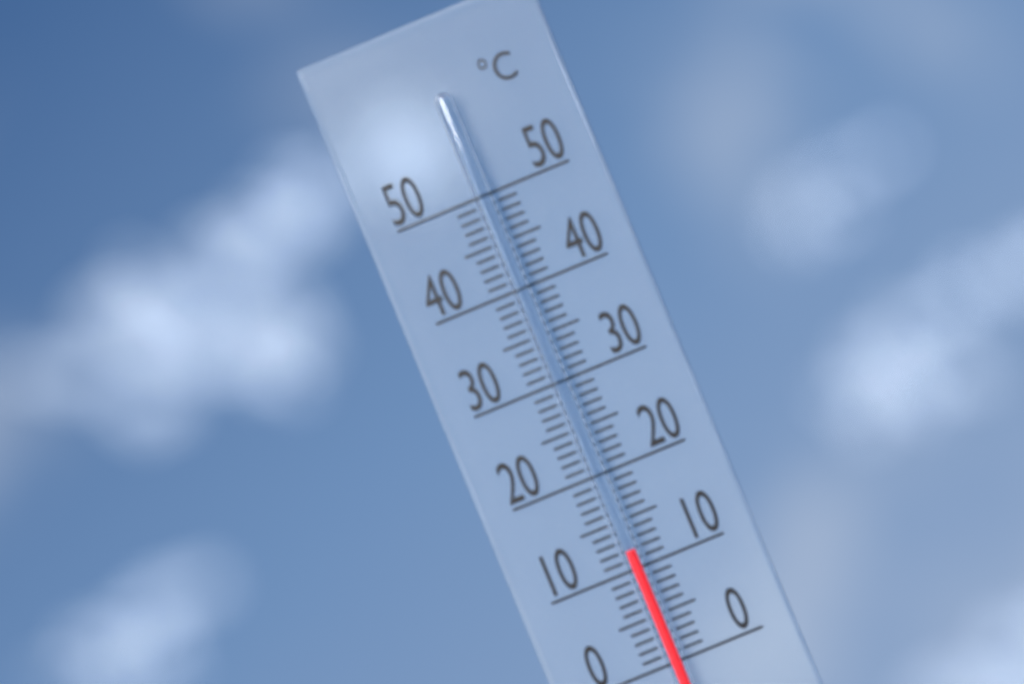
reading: 12 °C
